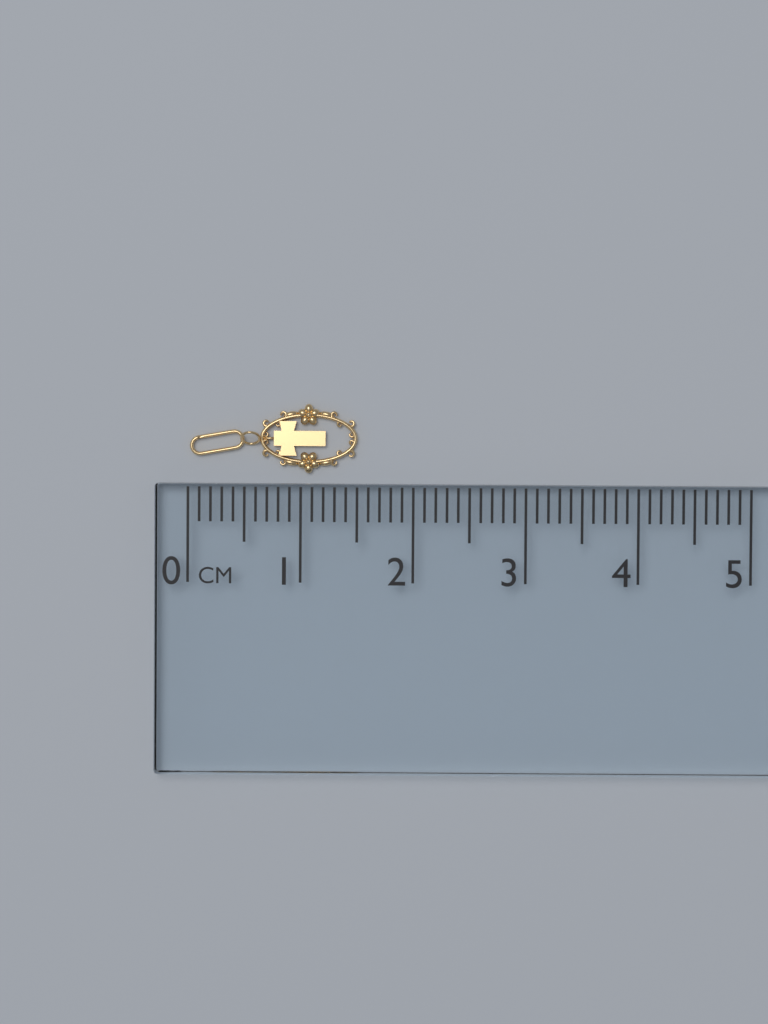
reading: 1.5 cm
